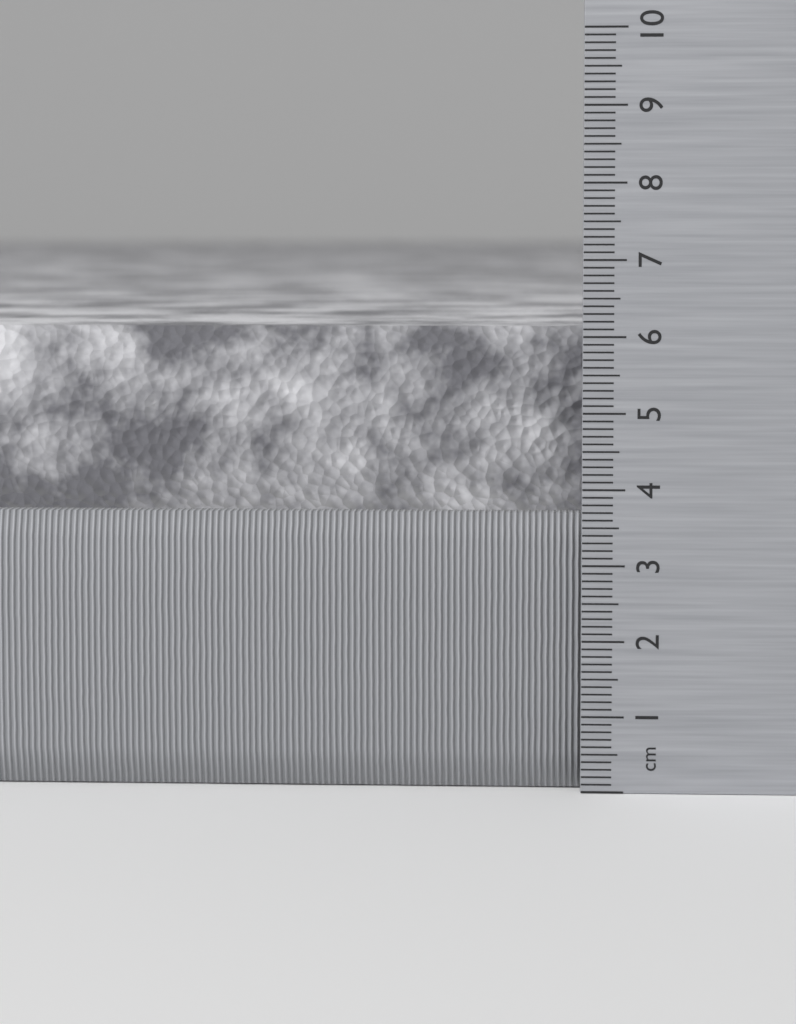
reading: 6.1 cm
